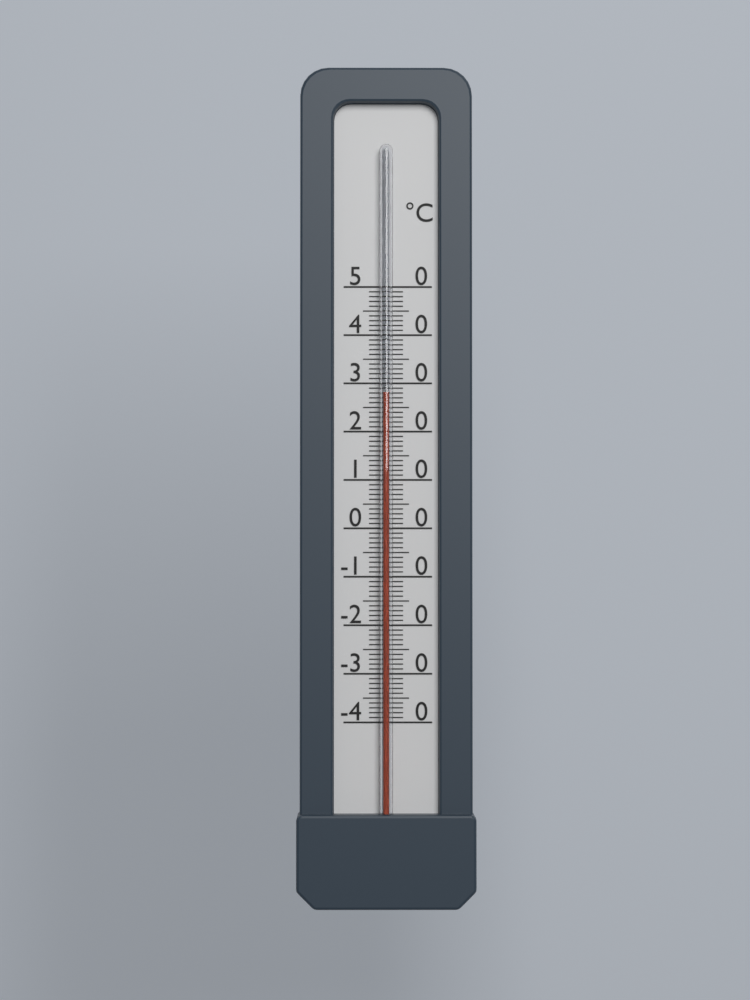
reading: 28 °C
